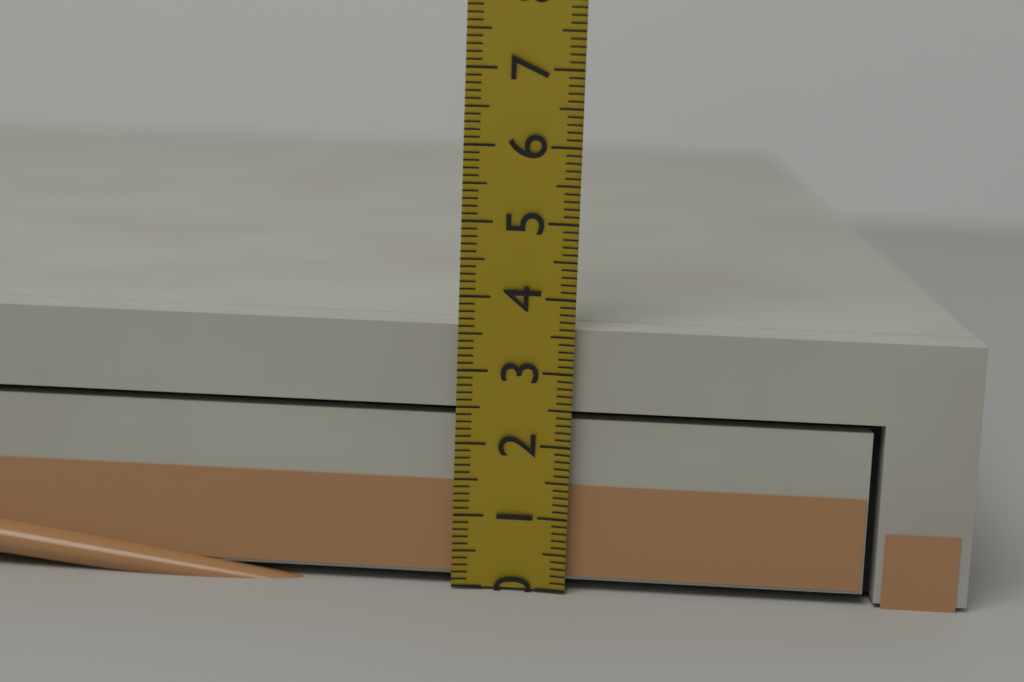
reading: 3.6 (no unit)
